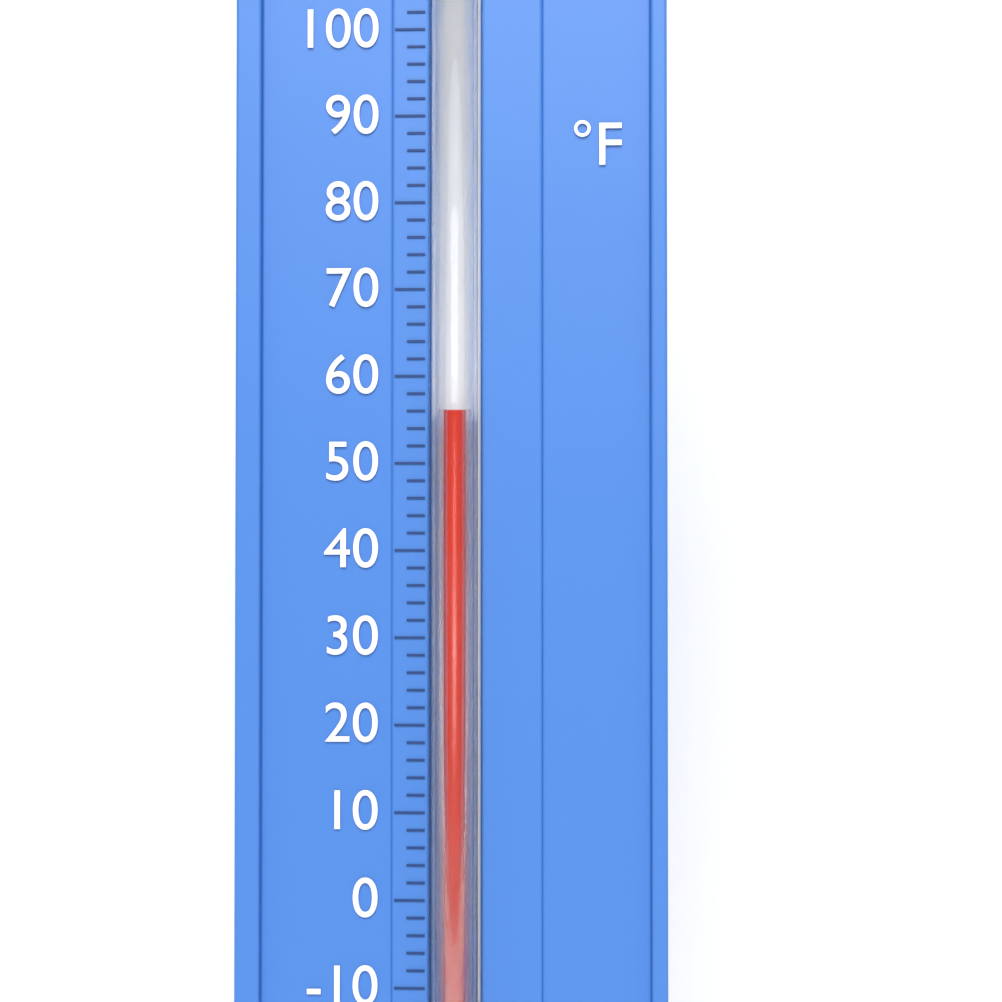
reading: 56 °F
